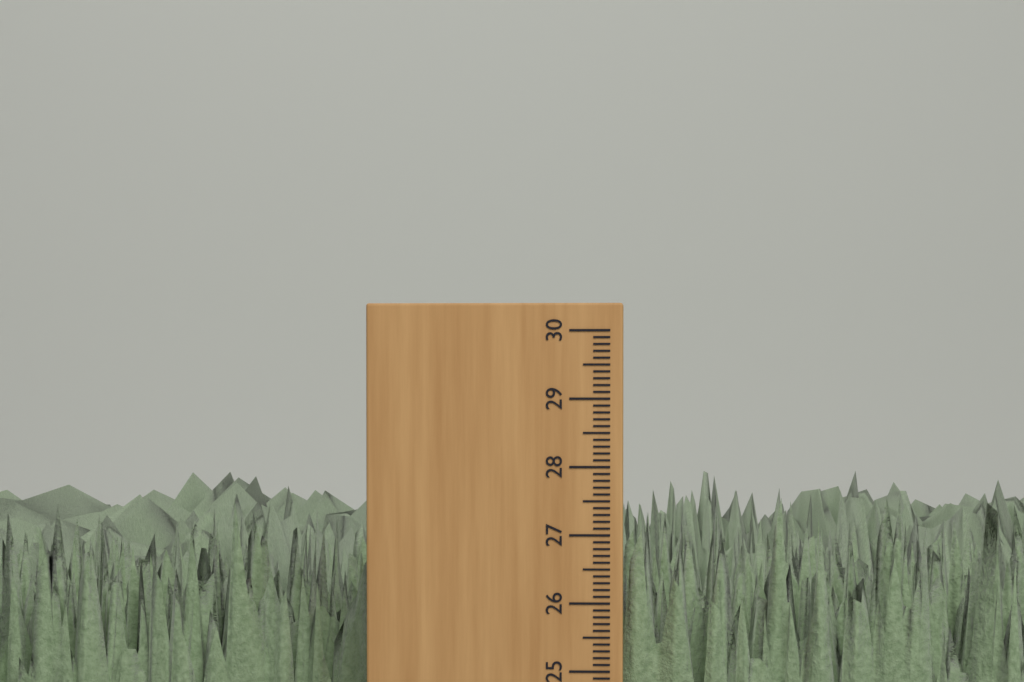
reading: 27.5 cm
